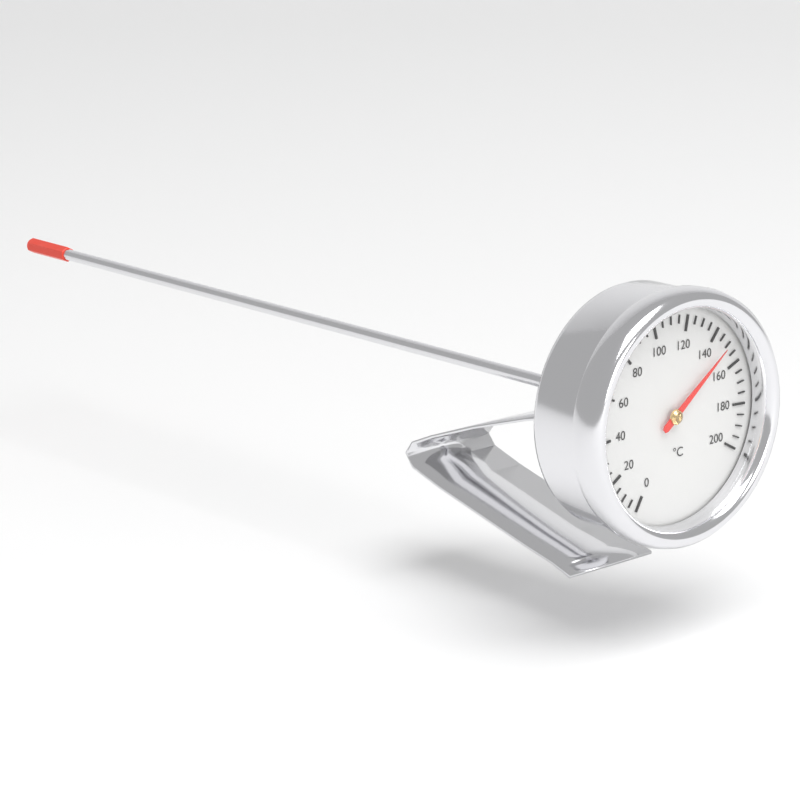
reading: 150 °C
